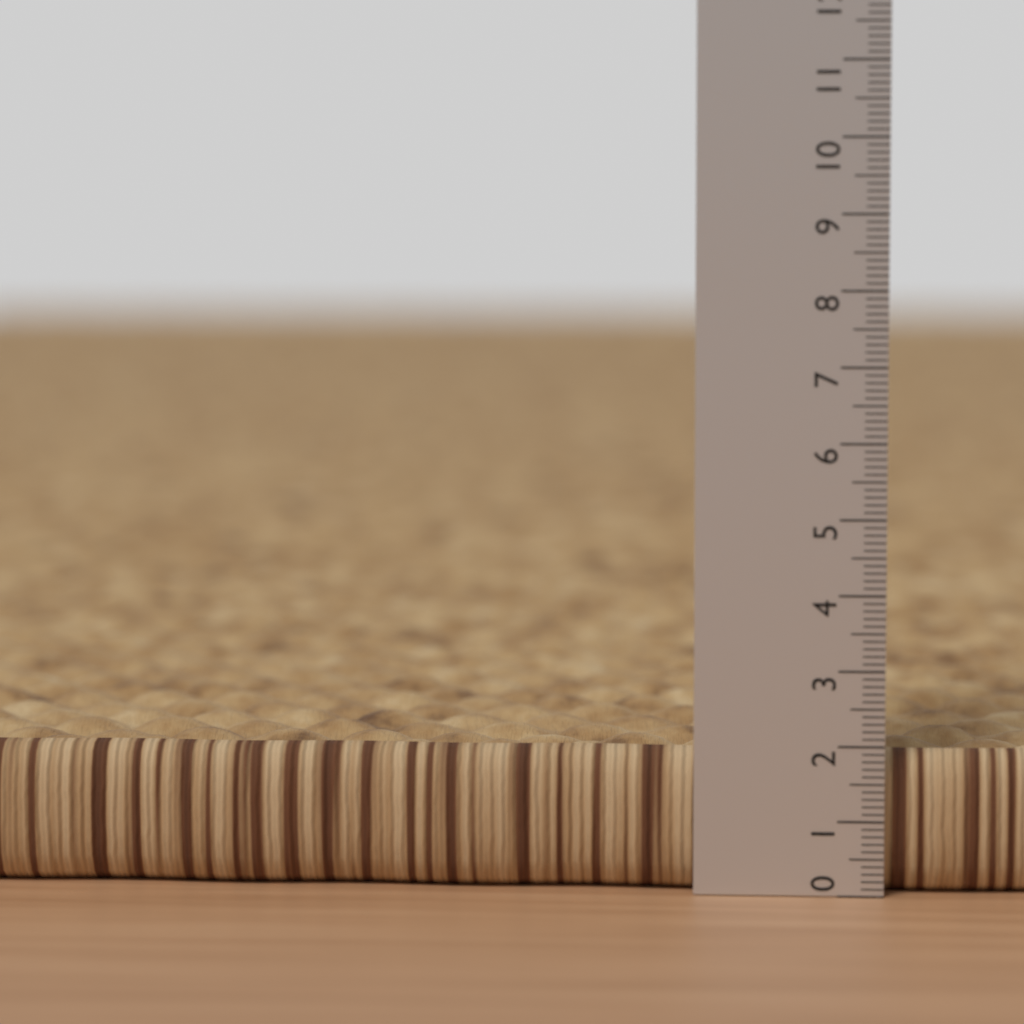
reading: 1.9 (no unit)
